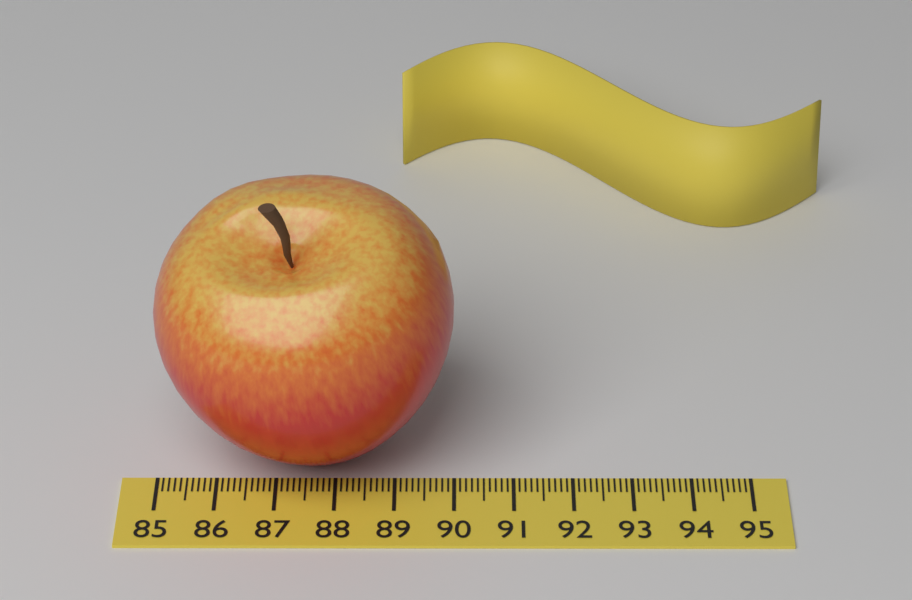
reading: 90.0 (no unit)
